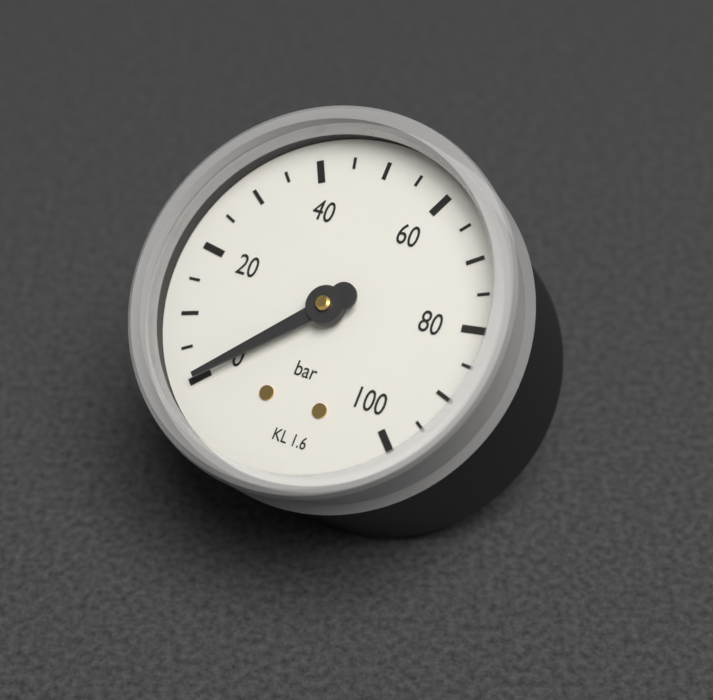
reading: 0 bar
